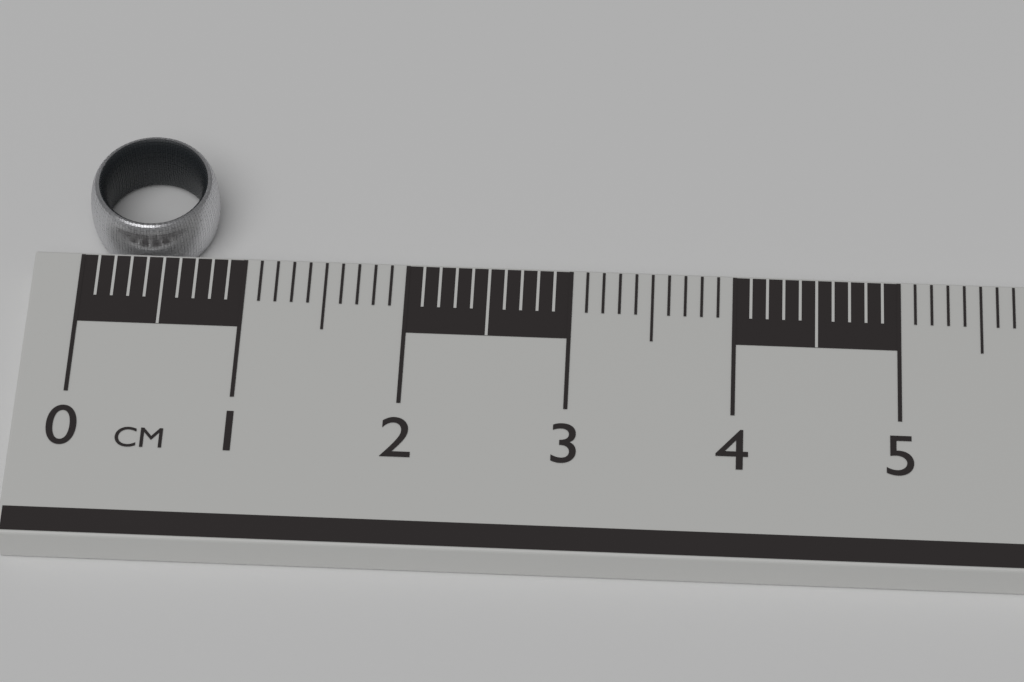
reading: 0.8 cm
